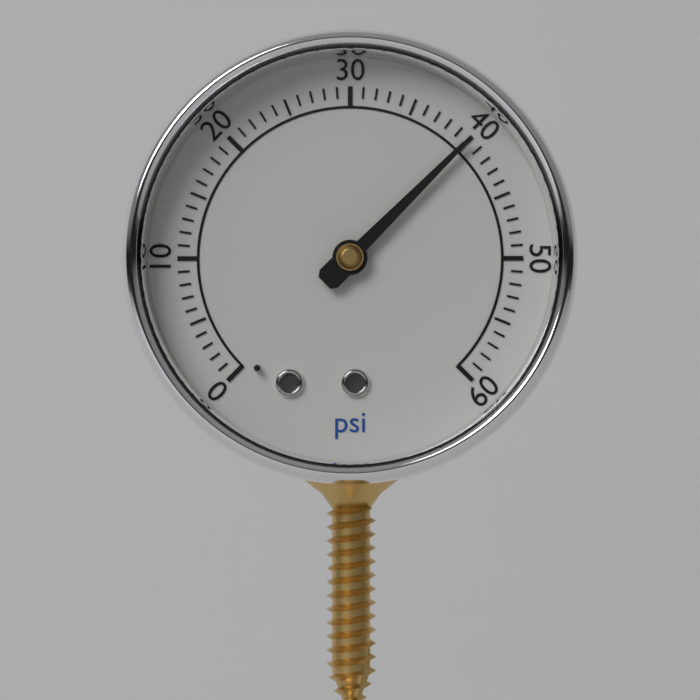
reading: 40 psi
